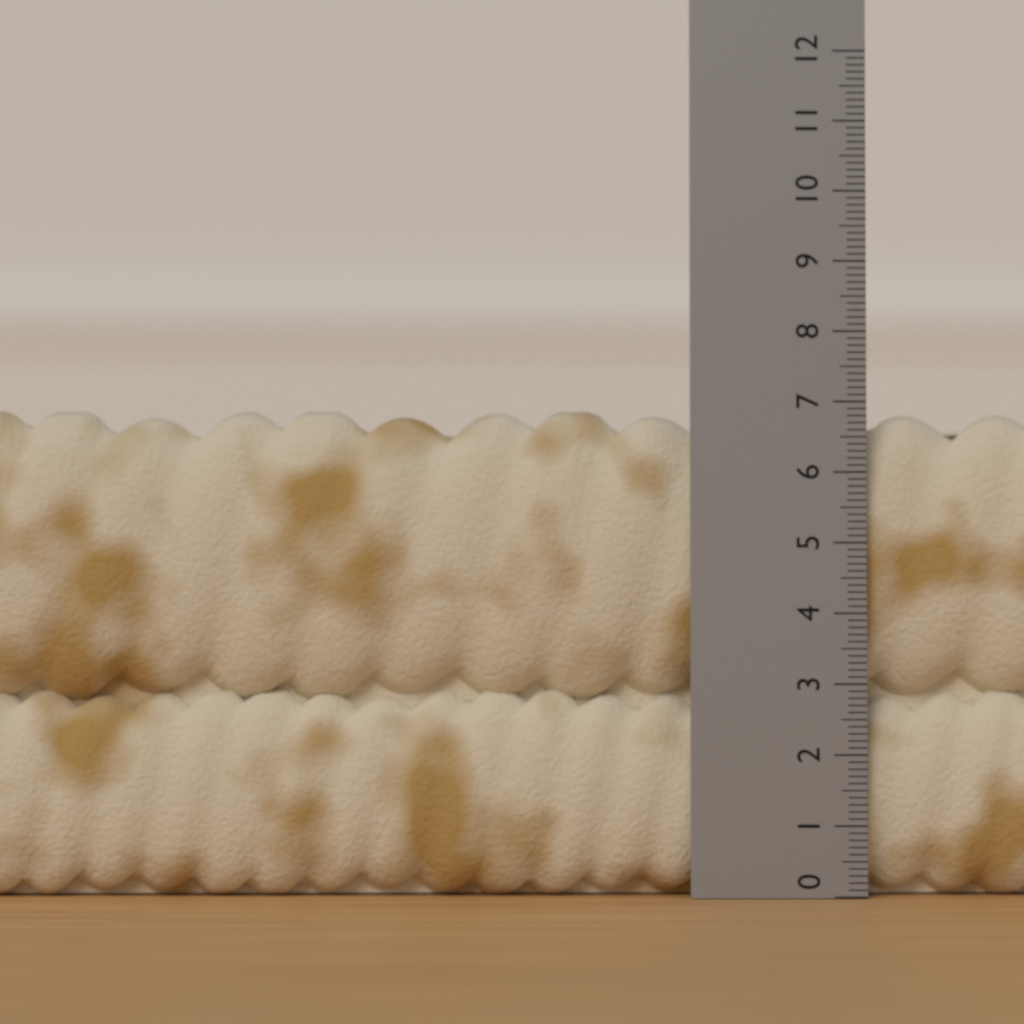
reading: 6.9 (no unit)
